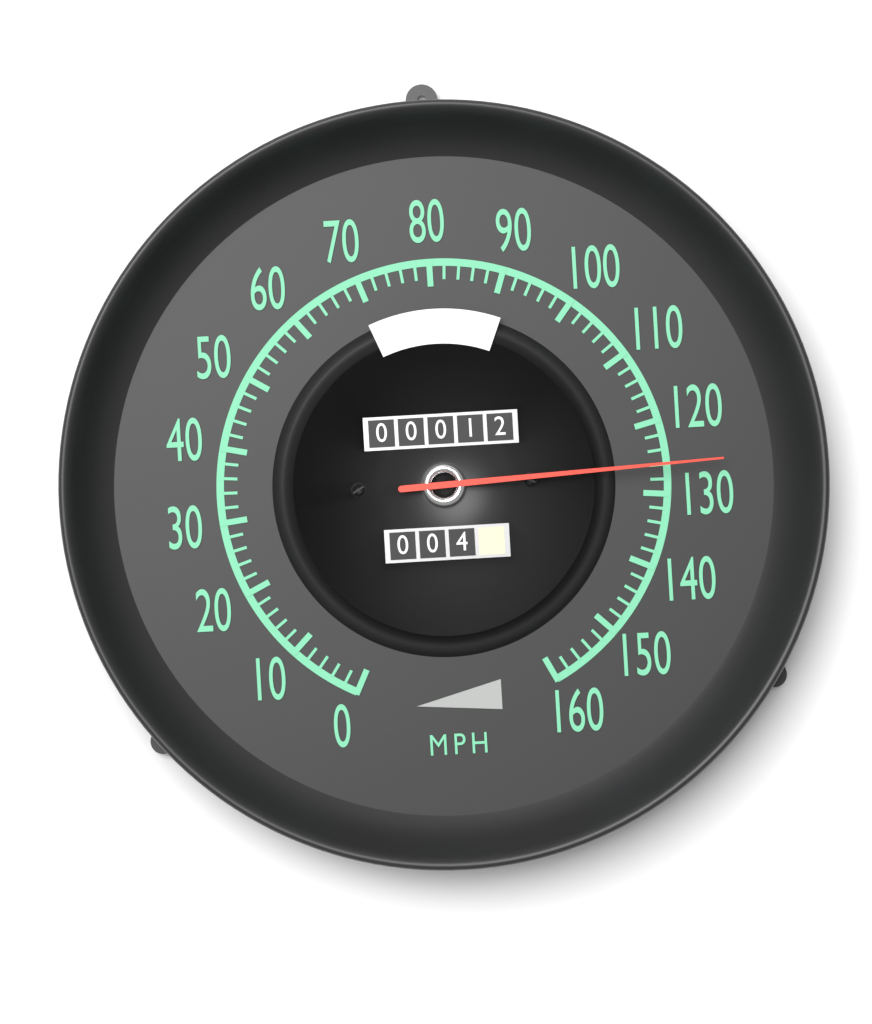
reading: 126 mph
